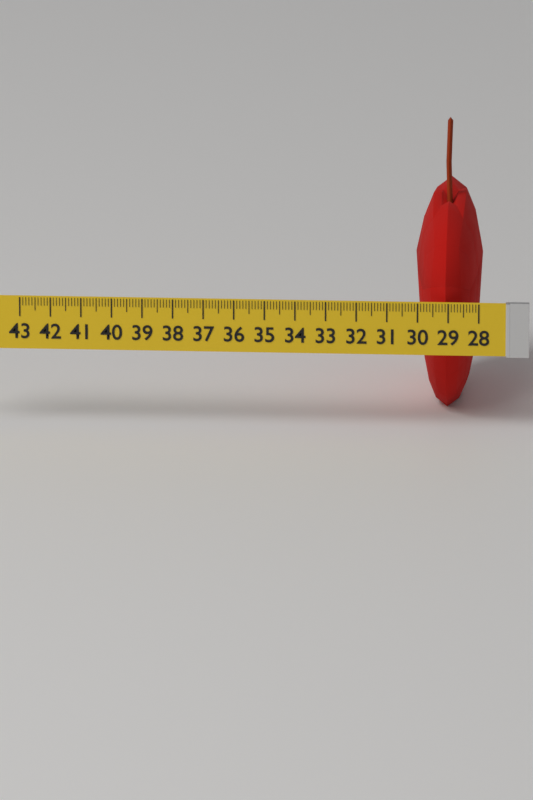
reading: 30.2 (no unit)
